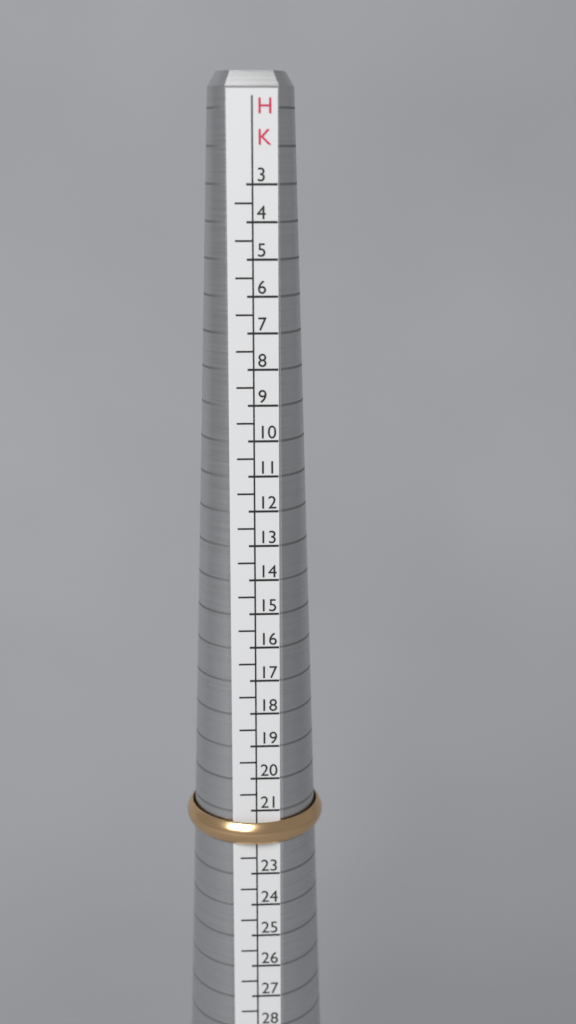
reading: 22.0 HK
